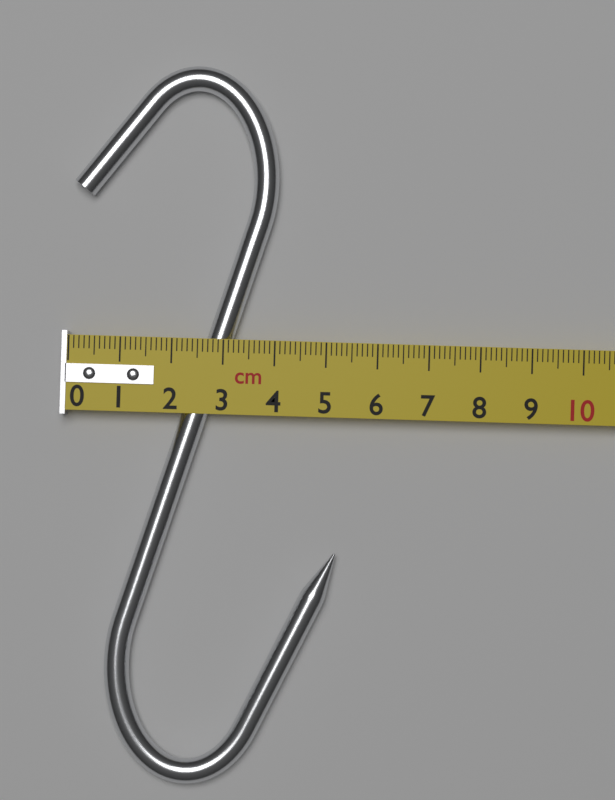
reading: 5.3 cm
